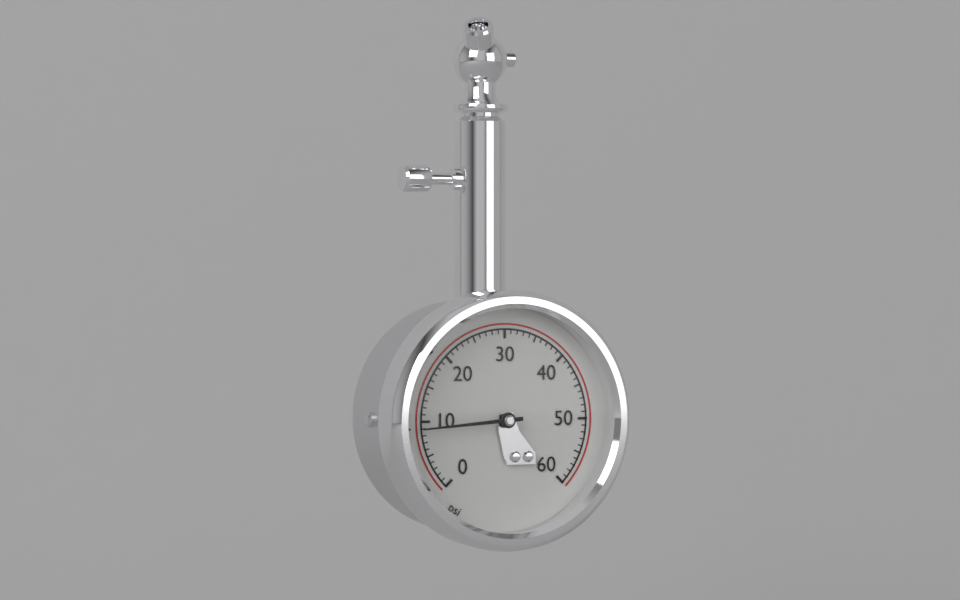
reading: 9 psi
